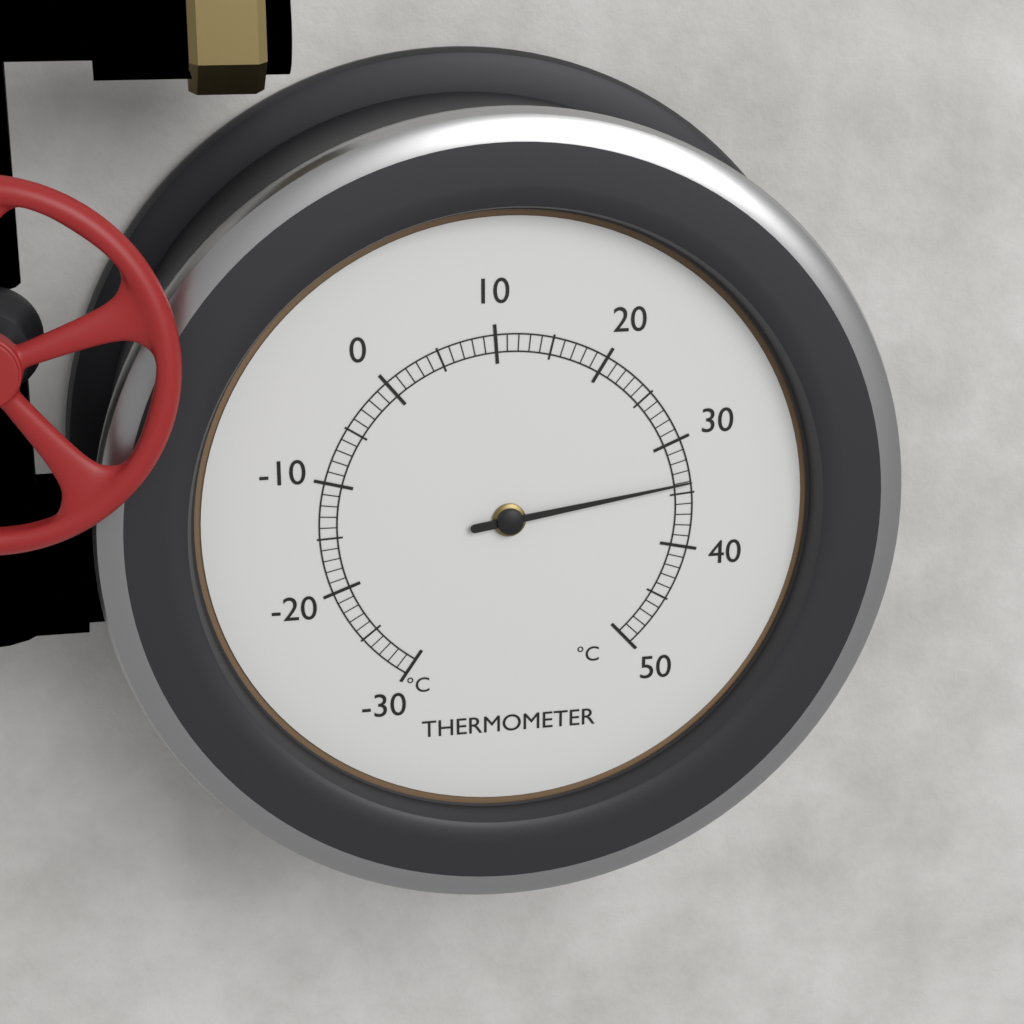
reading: 34 °C
